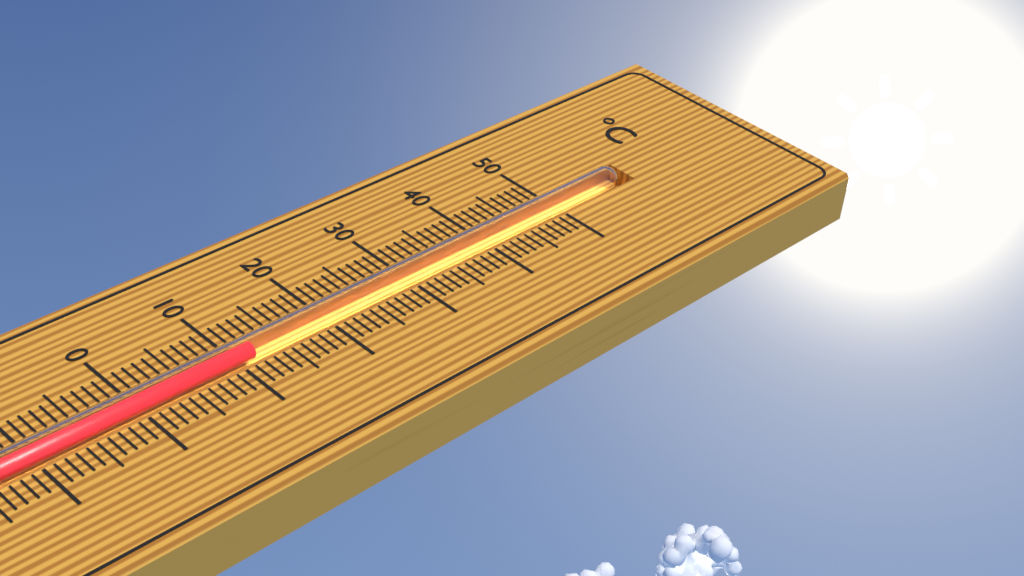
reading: 12 °C
